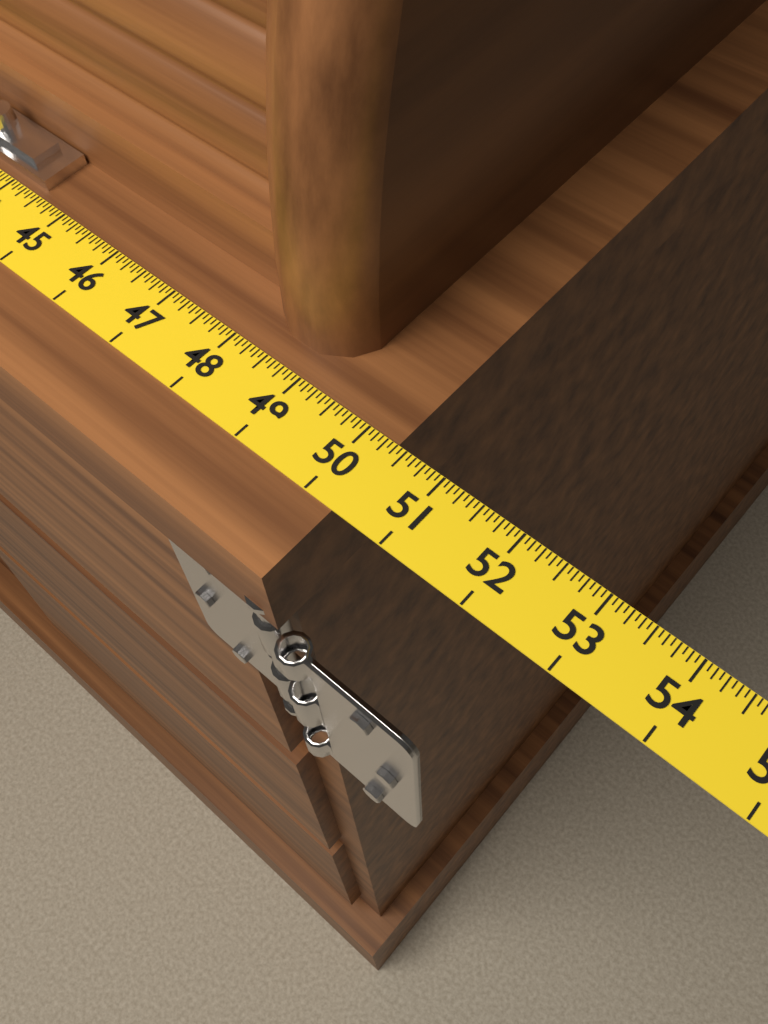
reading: 50.3750 (no unit)
